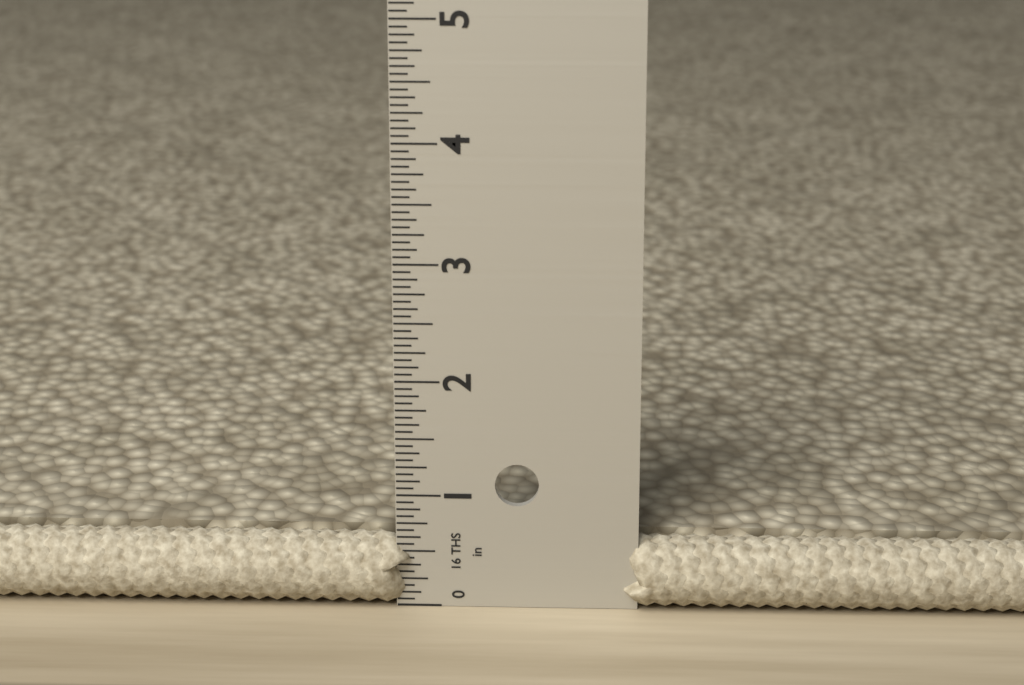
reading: 0.6250 in
